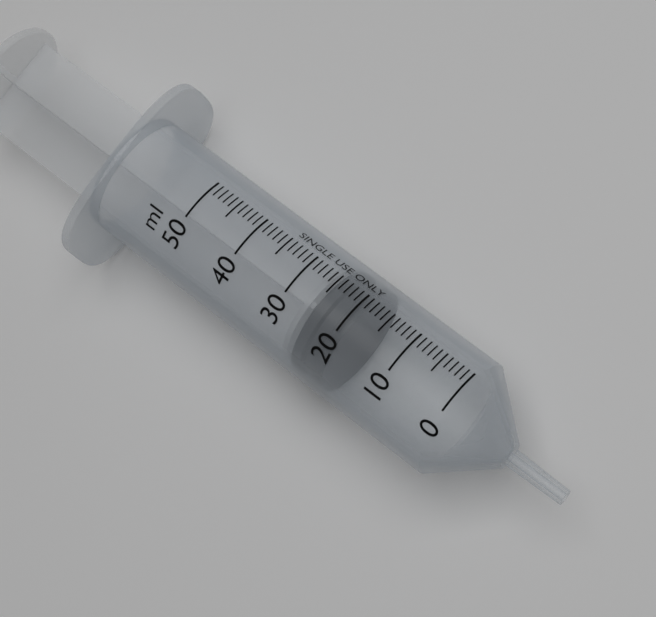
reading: 19 ml
